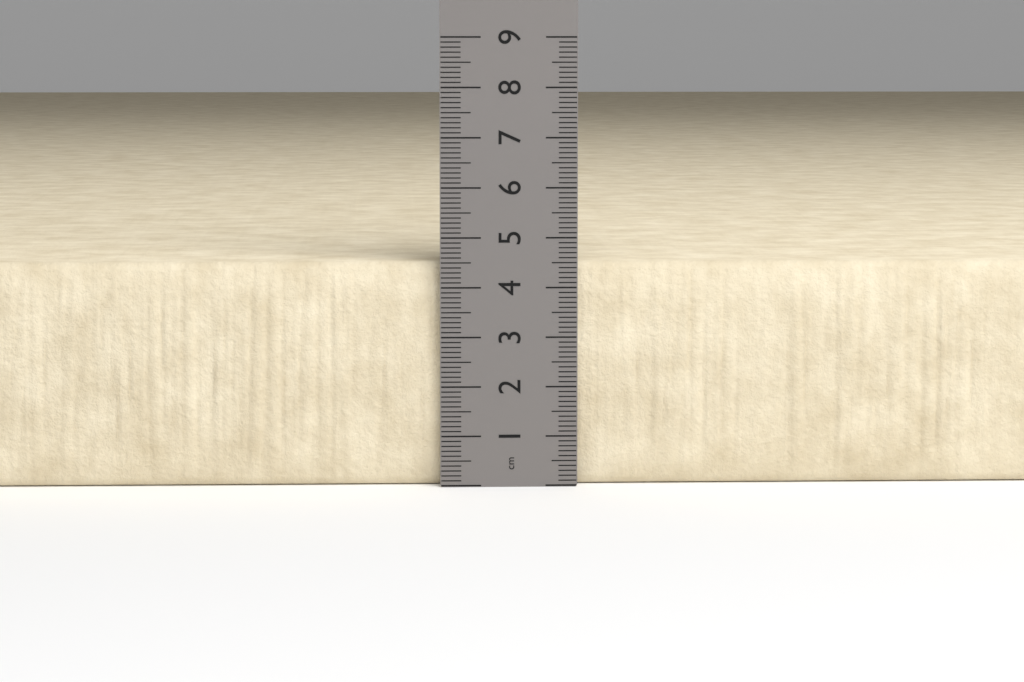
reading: 4.5 cm
